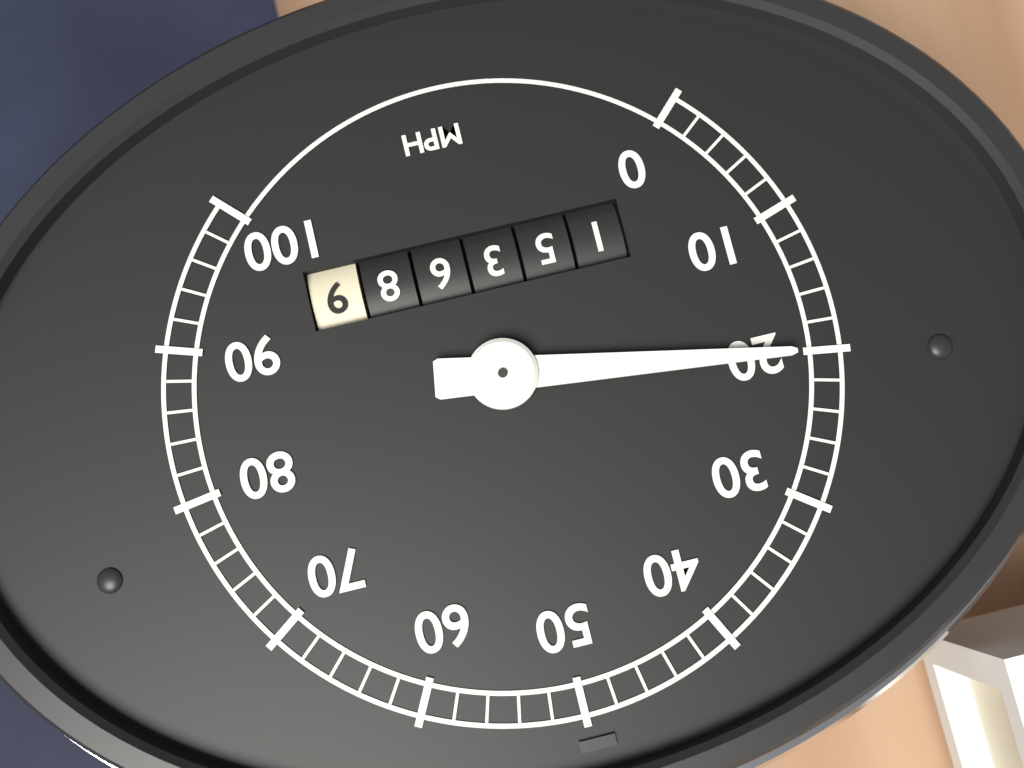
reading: 20 mph
